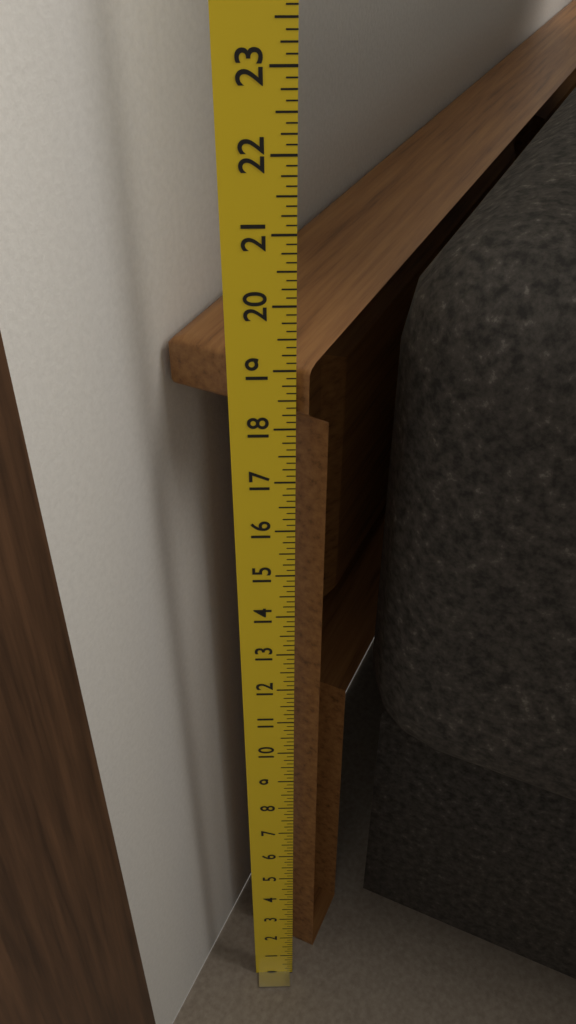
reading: 19.000 in
